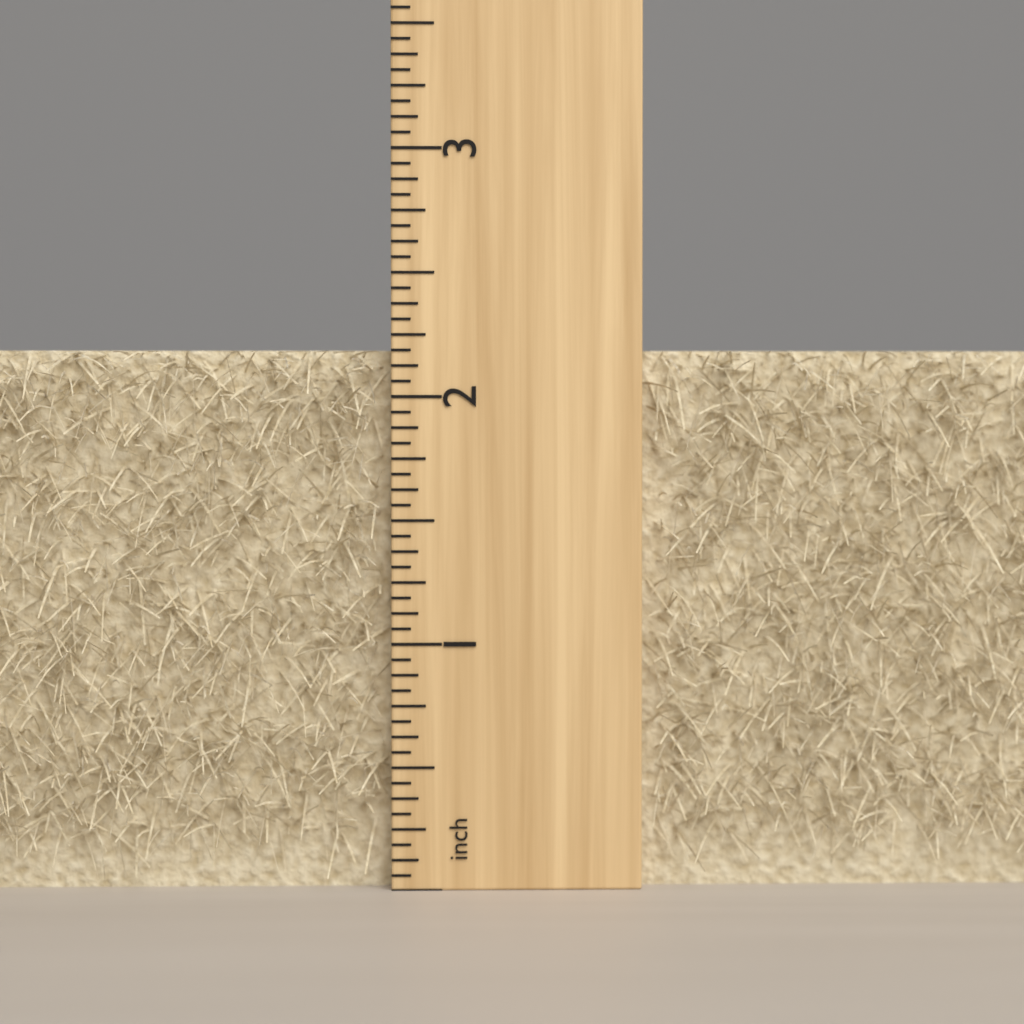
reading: 2.1875 inch
